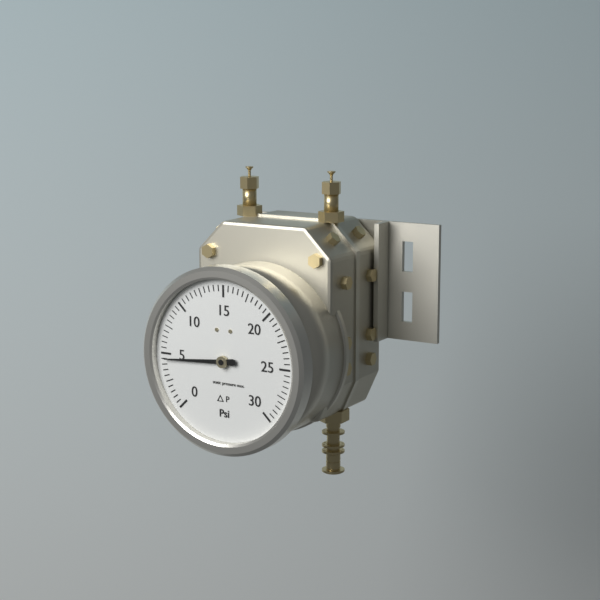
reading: 4.5 psi
